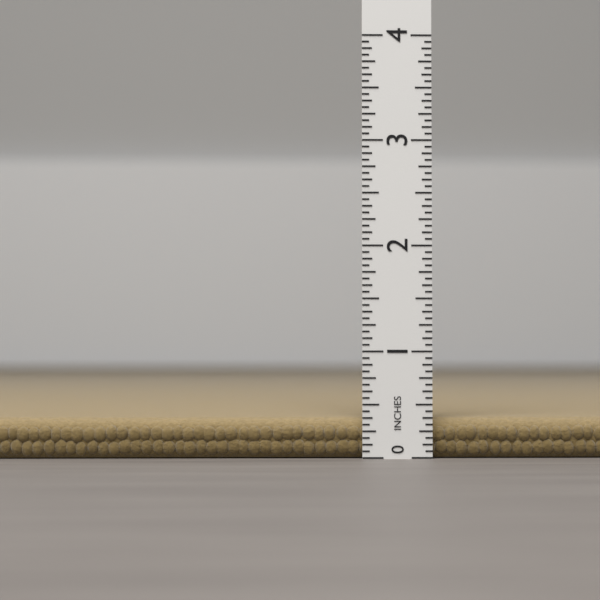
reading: 0.3750 in
